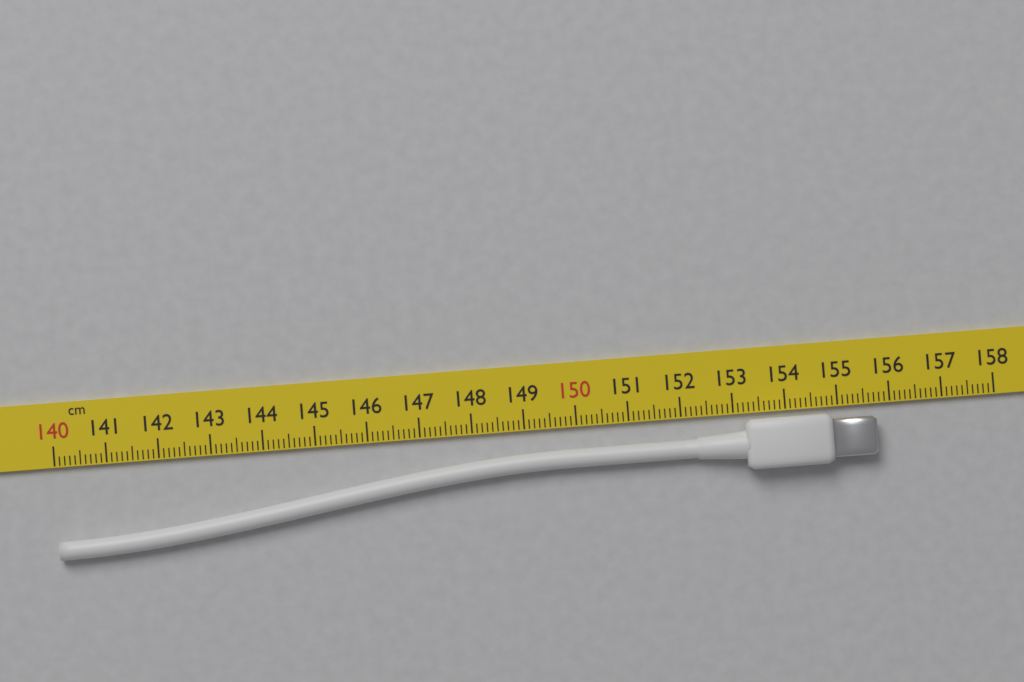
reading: 155.7 cm
